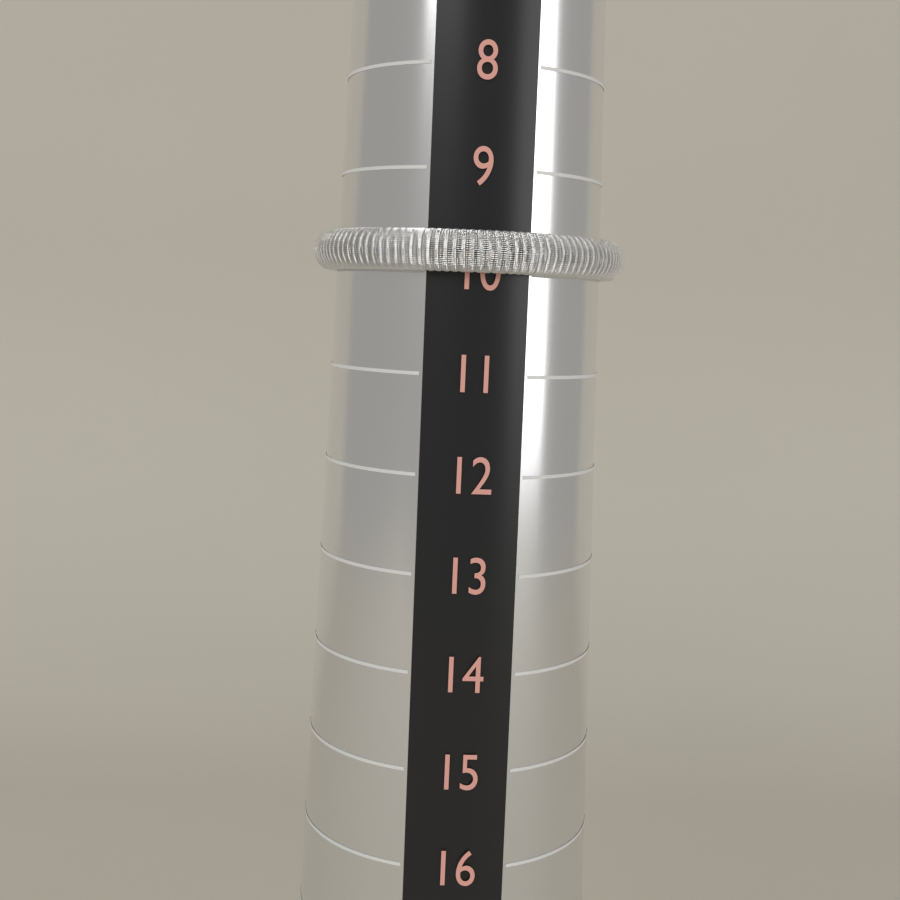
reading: 10 (no unit)
